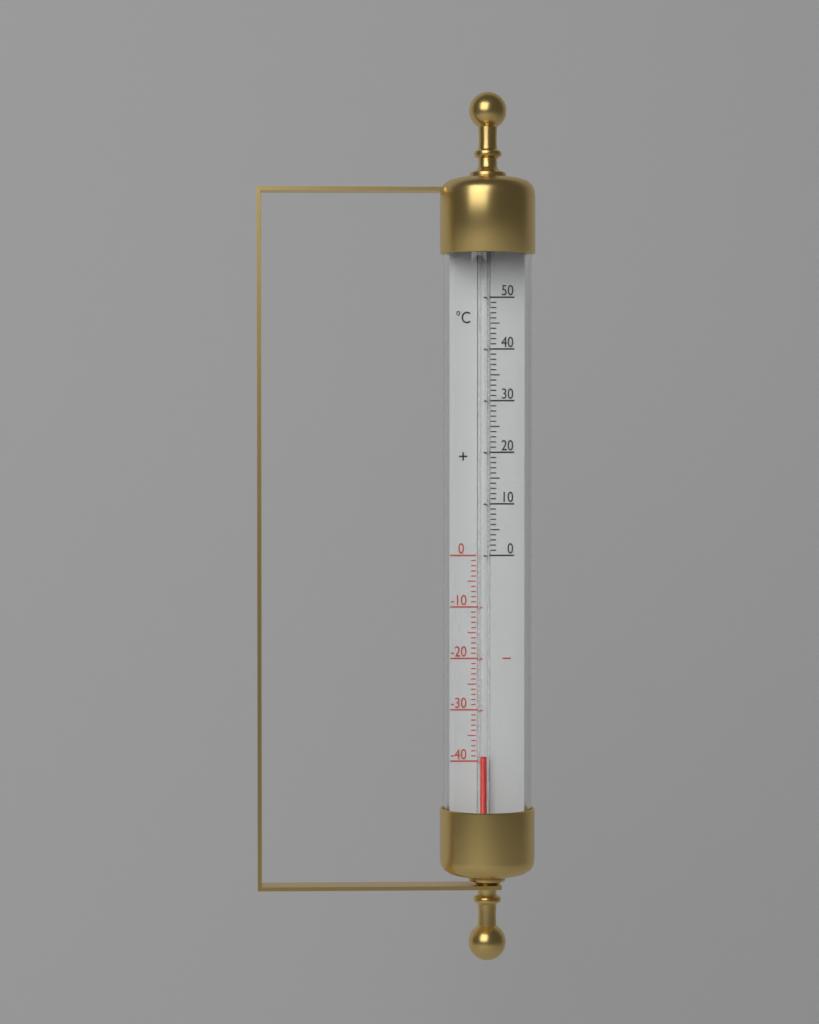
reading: -39 °C
